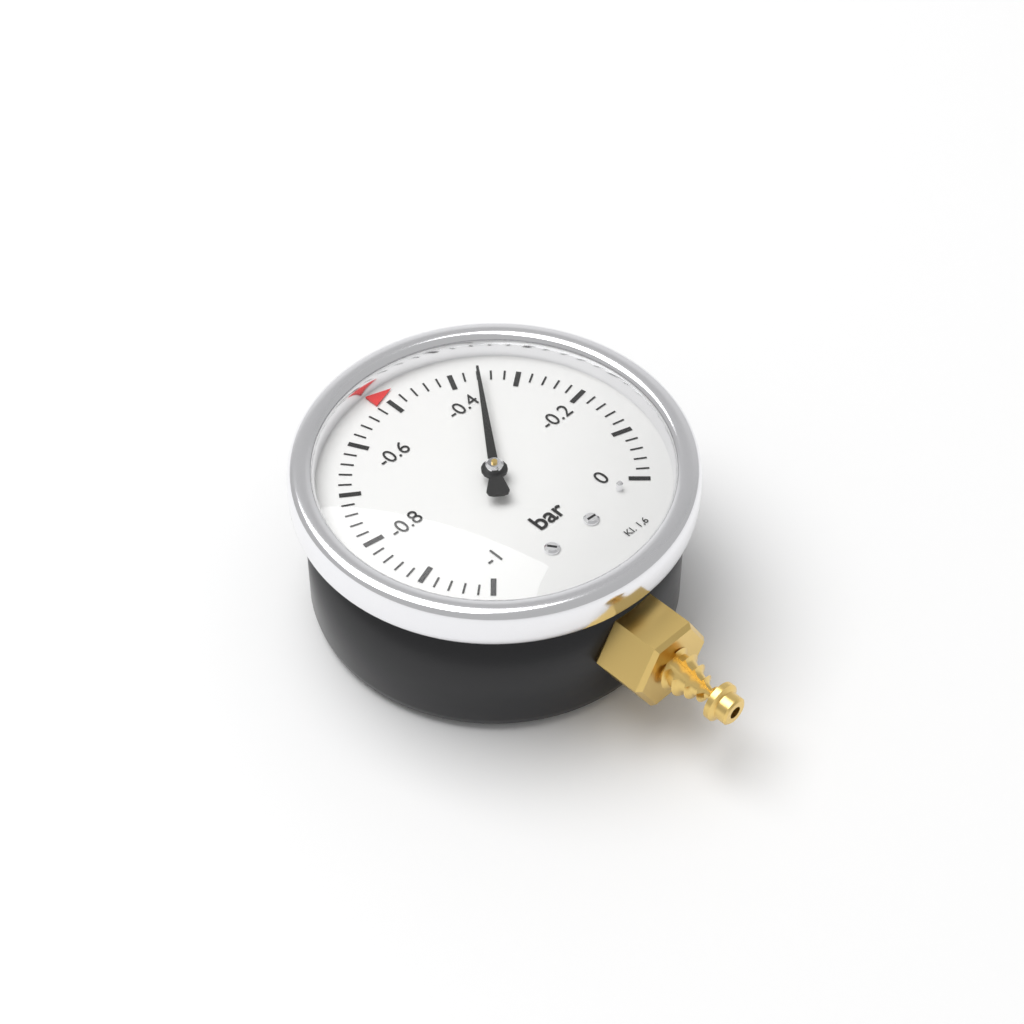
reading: -0.36 bar
